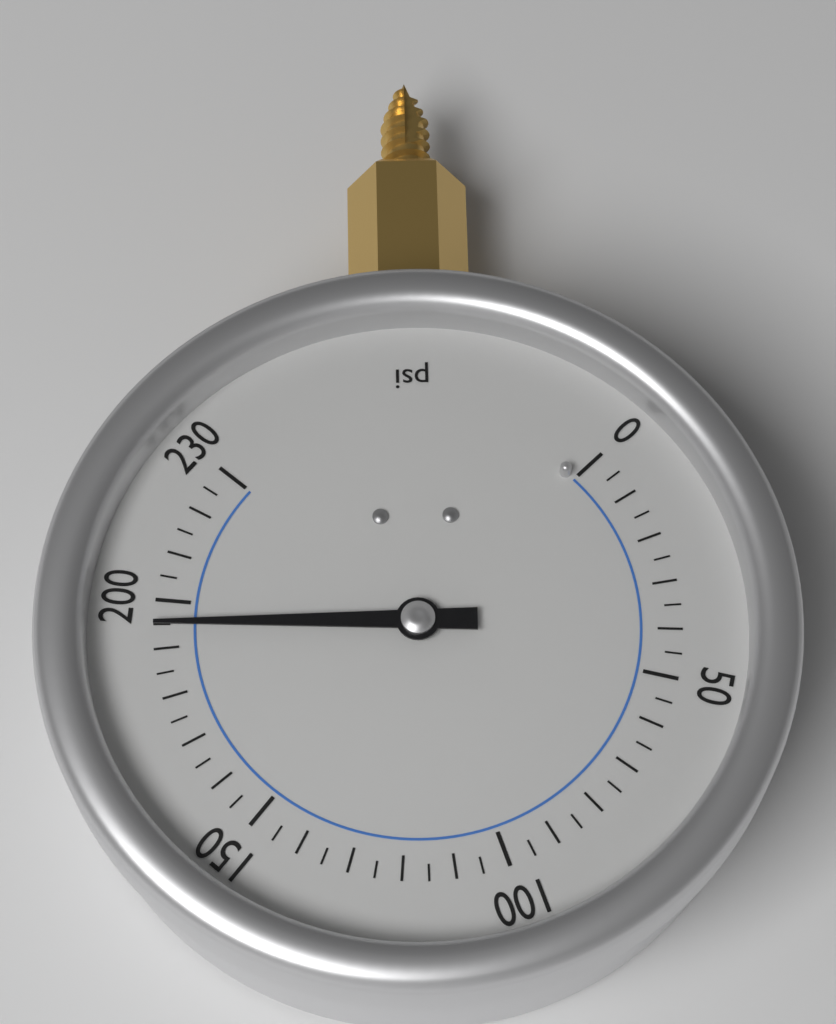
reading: 195 psi
